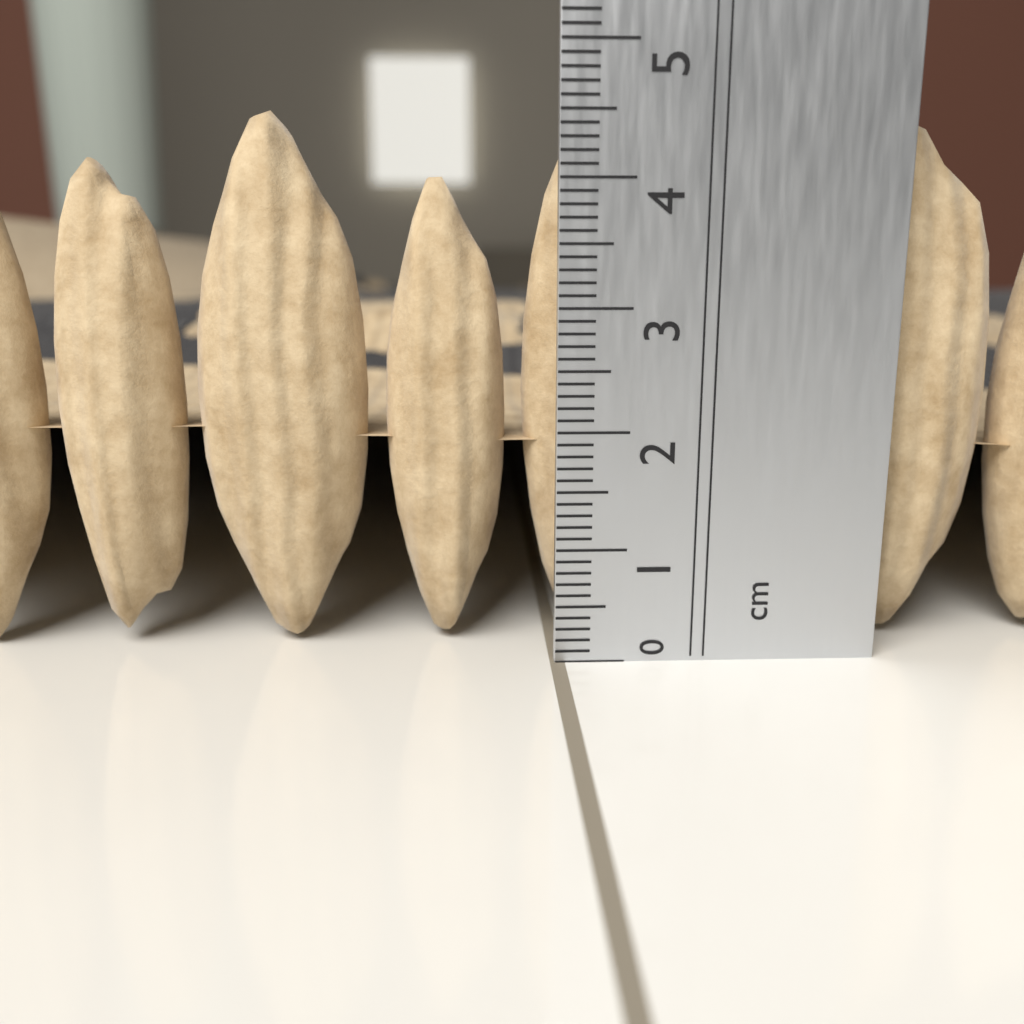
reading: 4.6 cm
